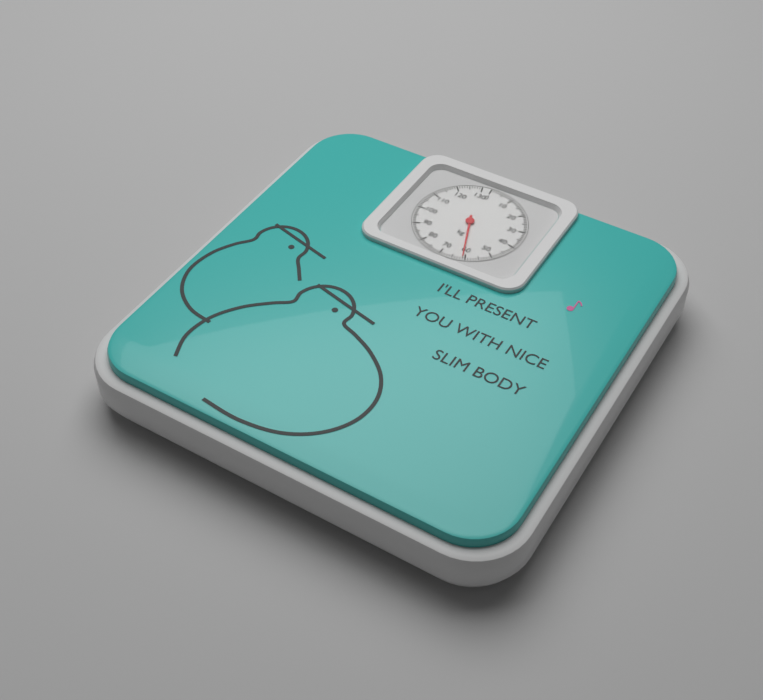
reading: 61 kg
